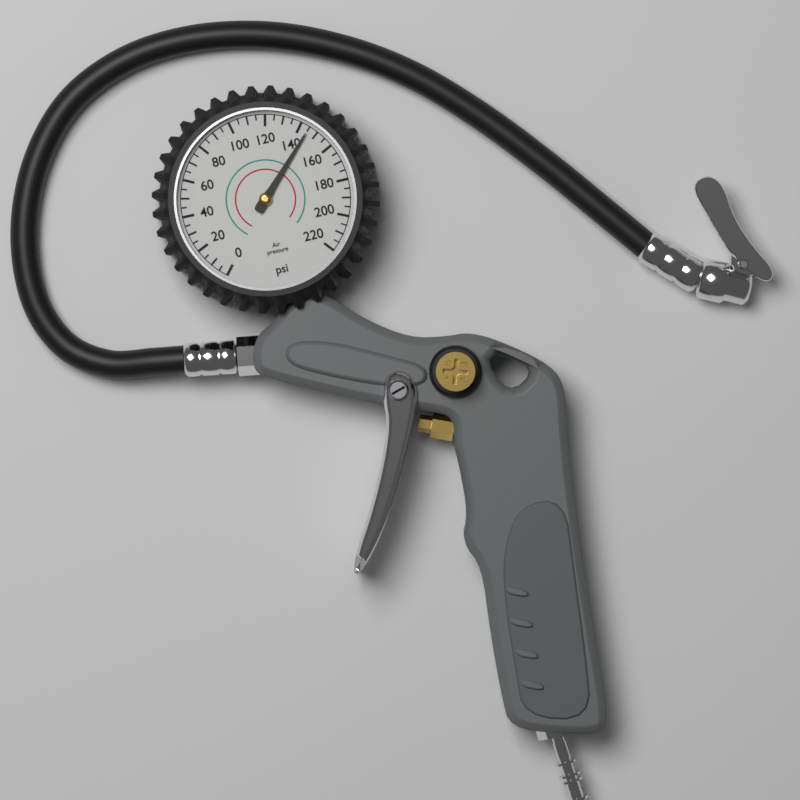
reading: 145 psi
